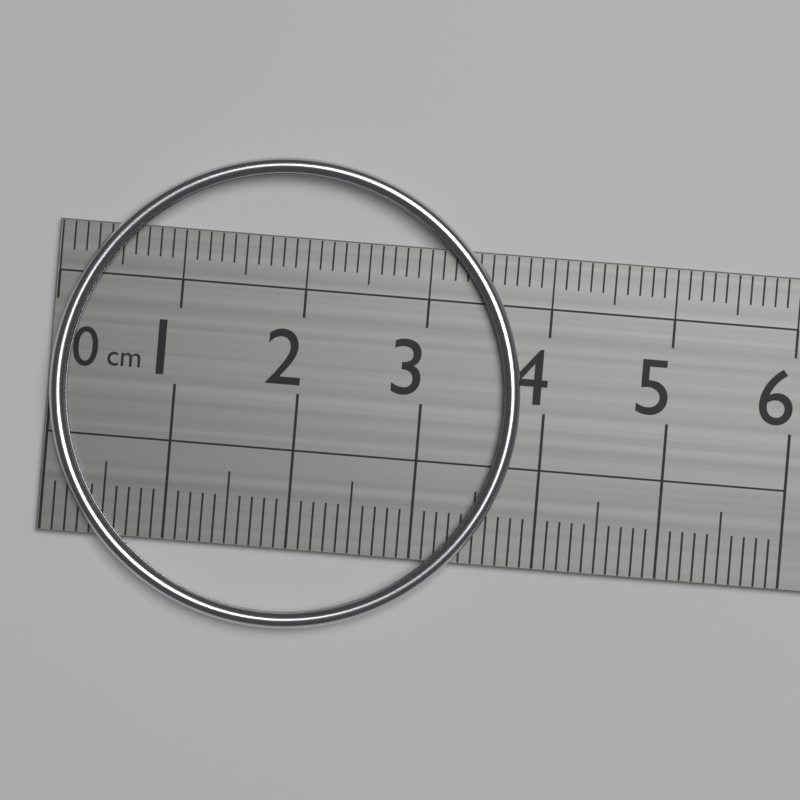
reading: 3.8 cm
